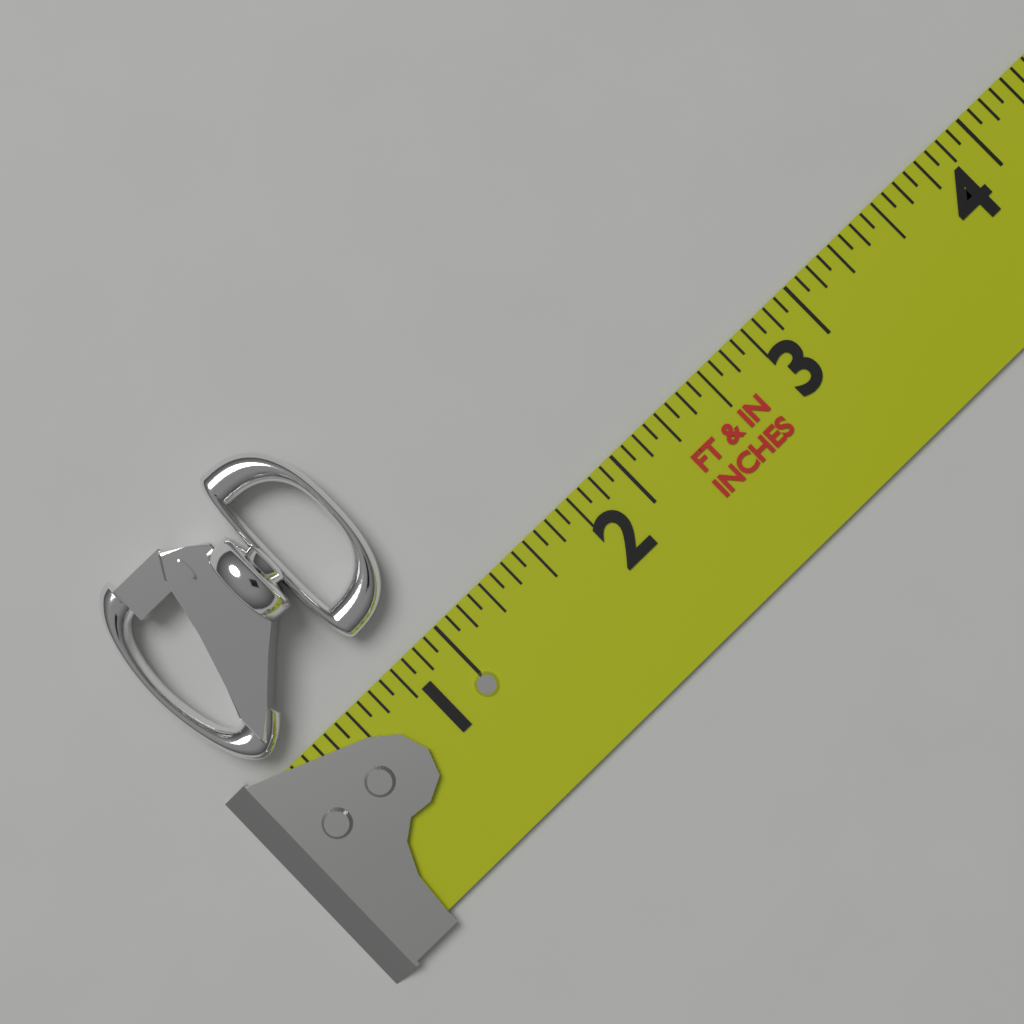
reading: 1.0625 in
